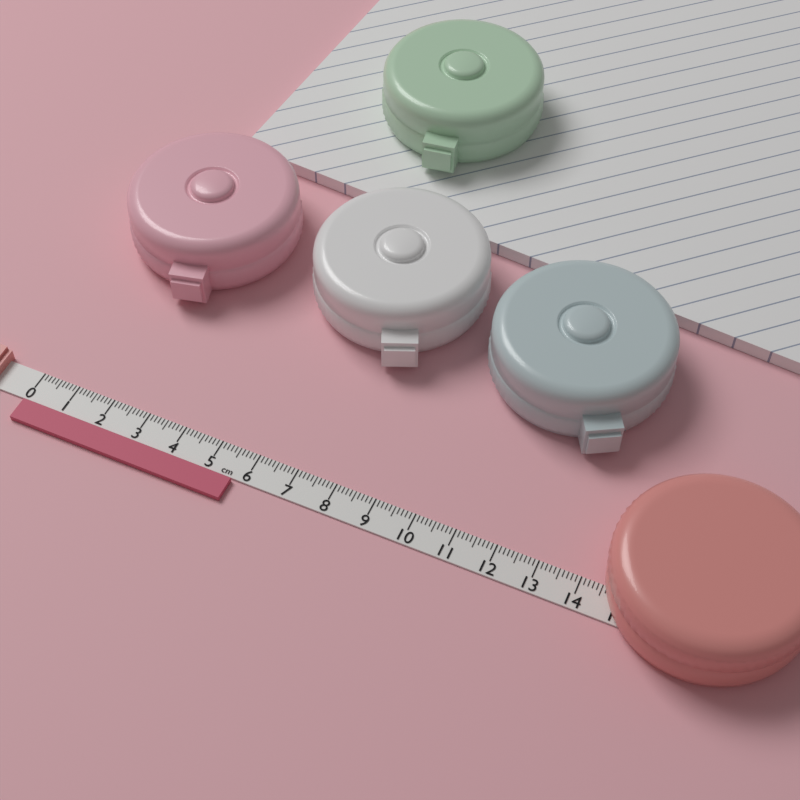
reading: 5.7 cm
